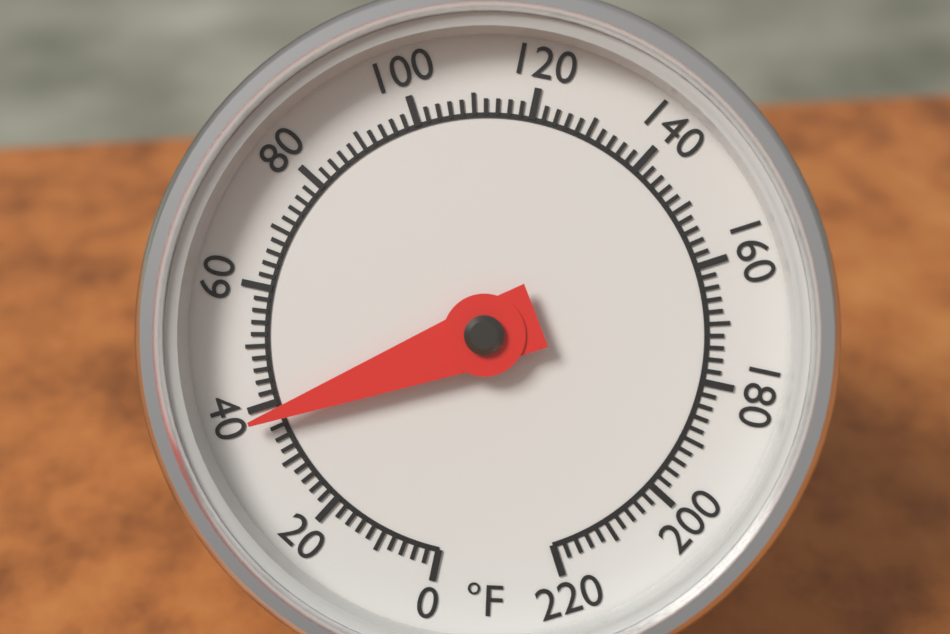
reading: 38 °F
